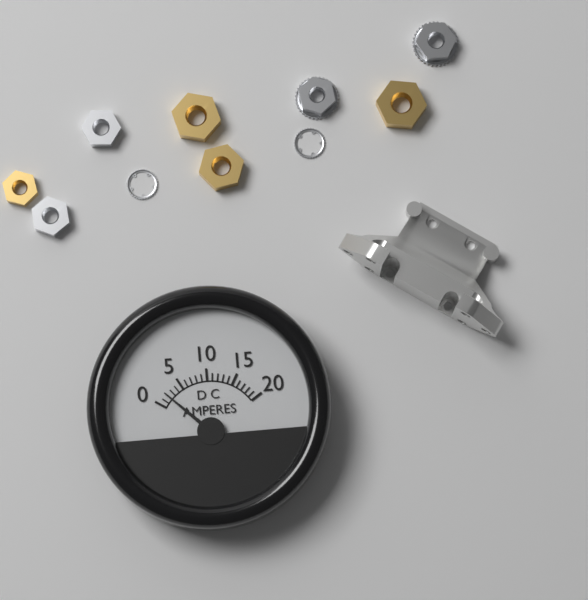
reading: 2 A
